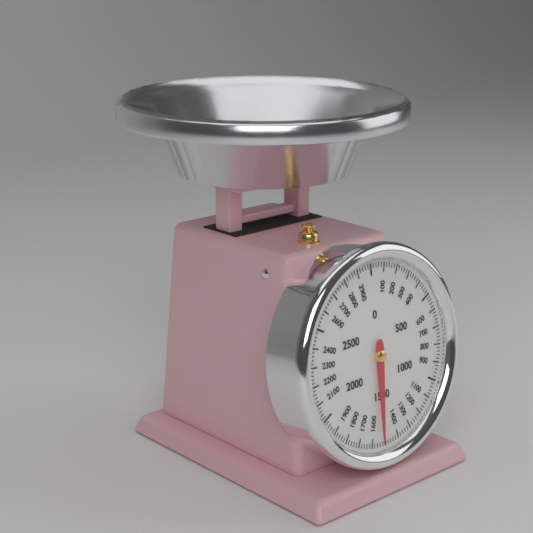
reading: 1520 g
